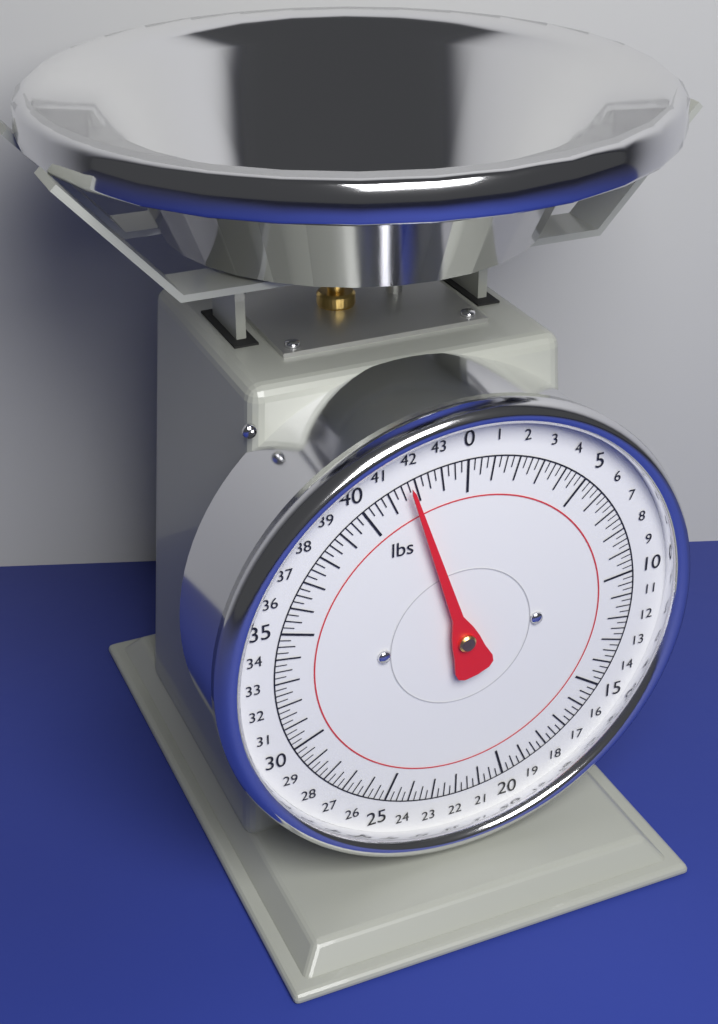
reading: 41.75 lbs
